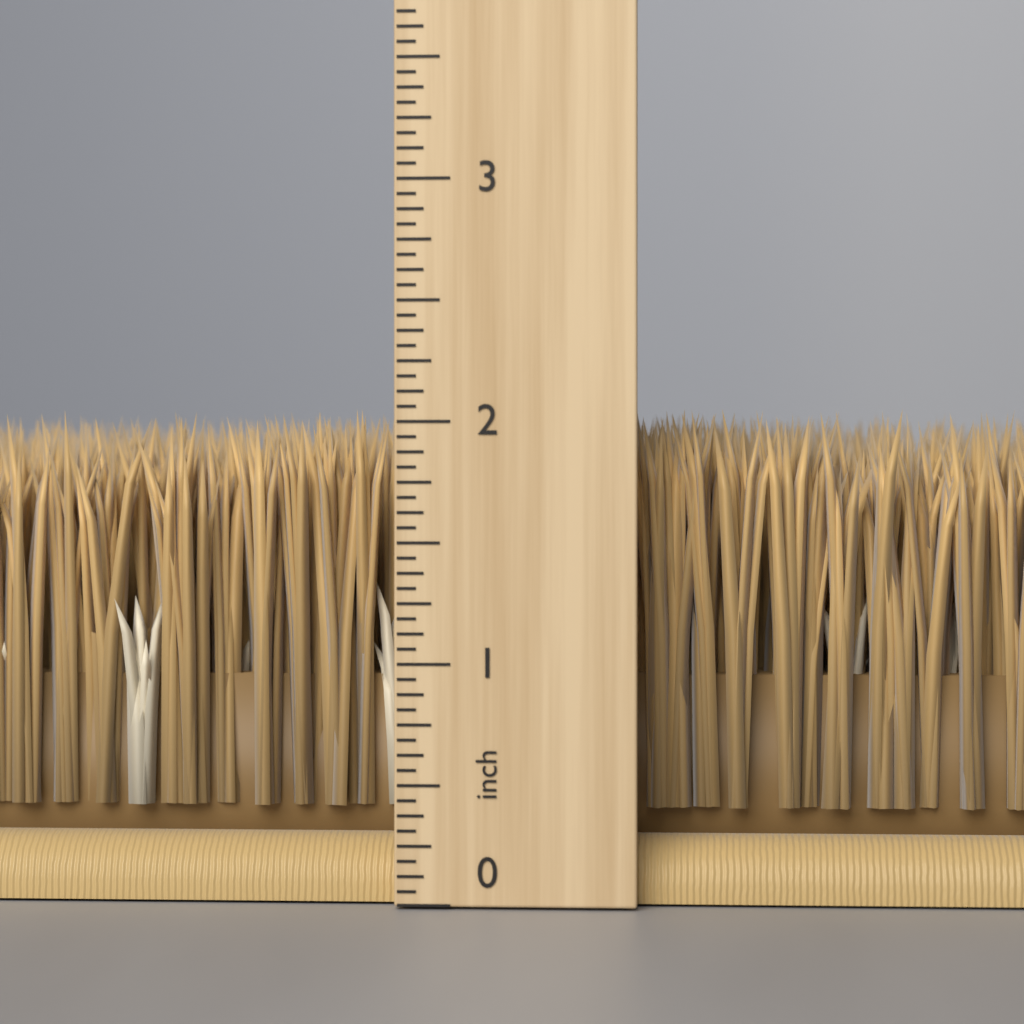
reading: 2.0625 inch
